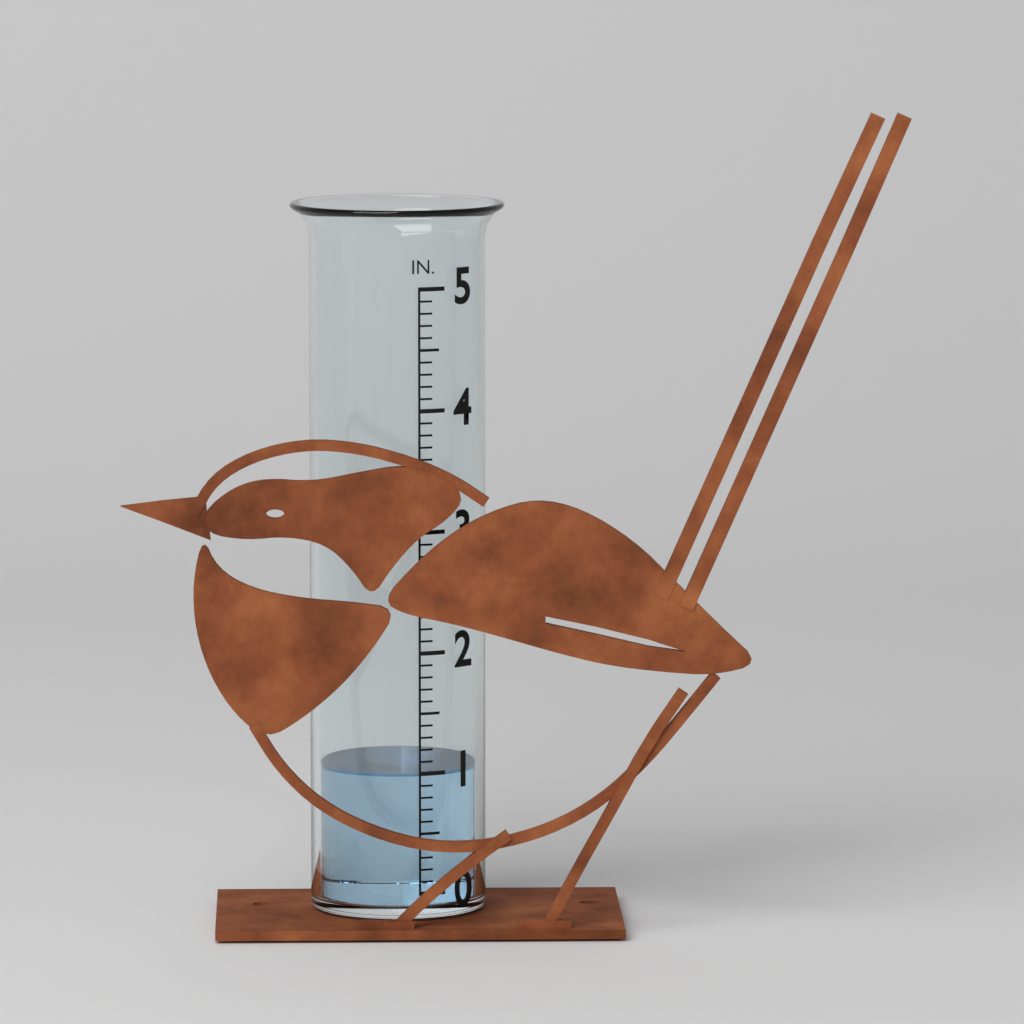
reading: 1.0 in
